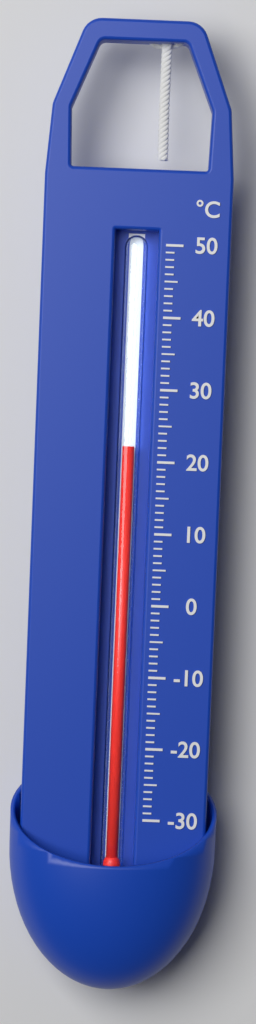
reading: 22 °C
